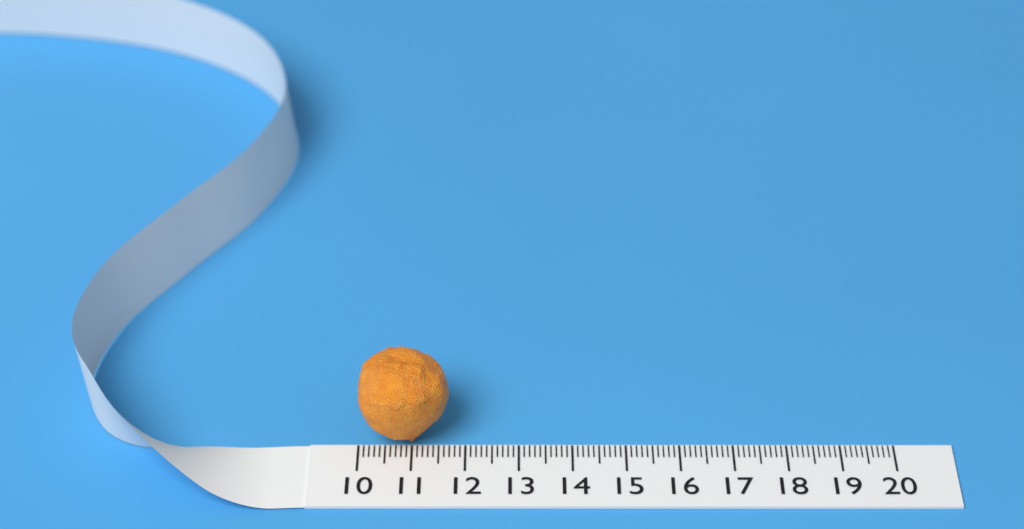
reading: 11.7 (no unit)
